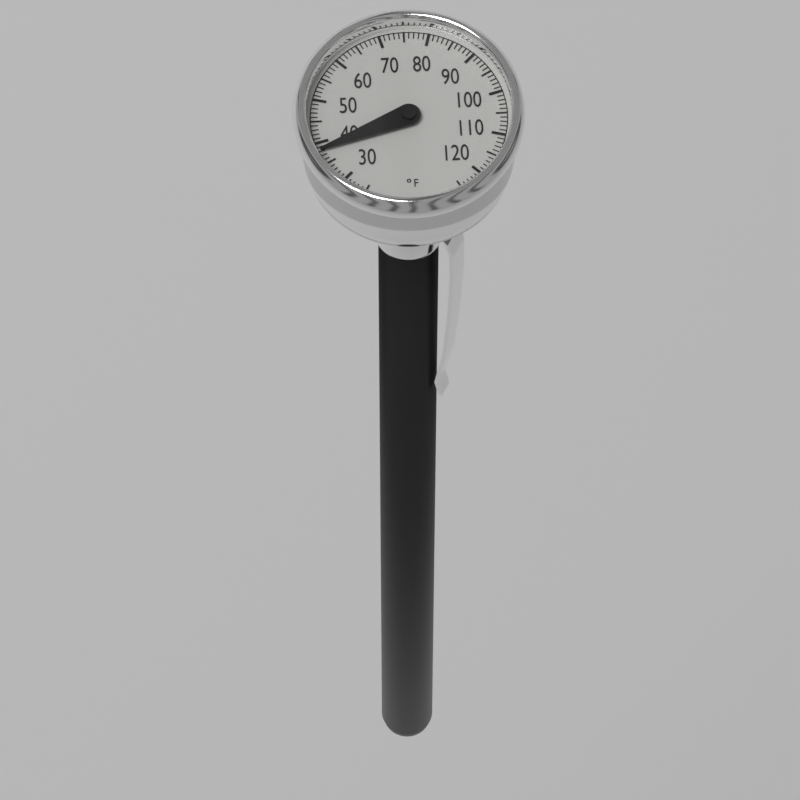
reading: 38 °F
